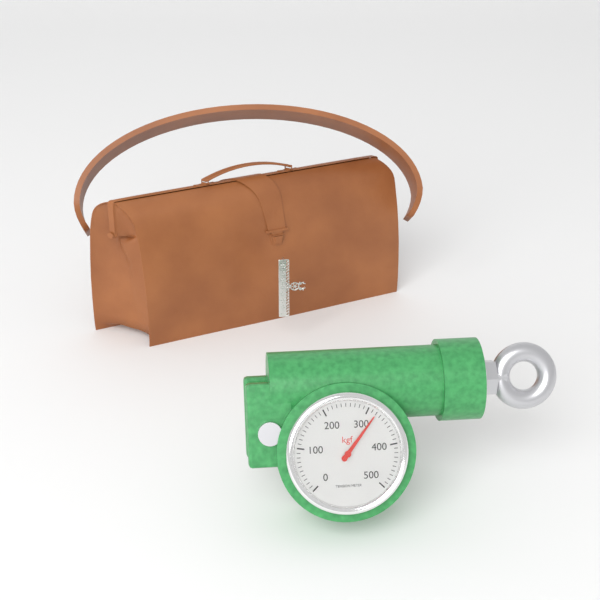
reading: 320 kgf
